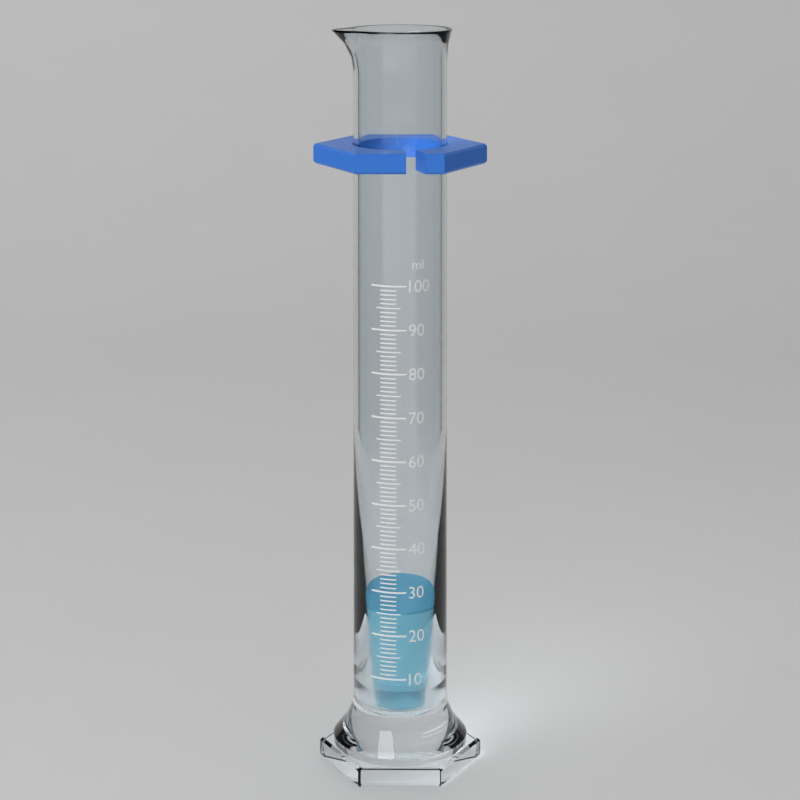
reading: 25 ml
